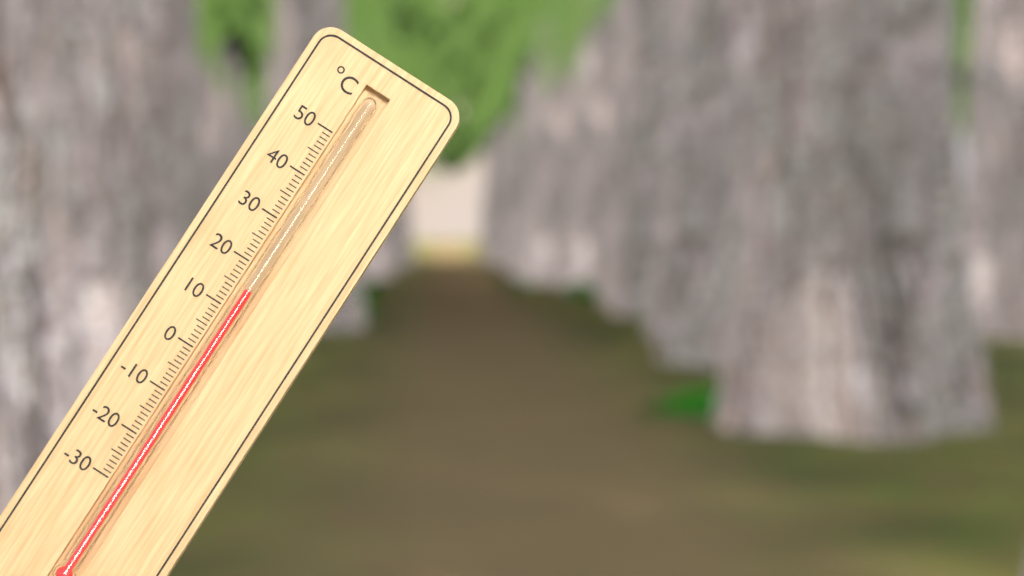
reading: 15 °C
